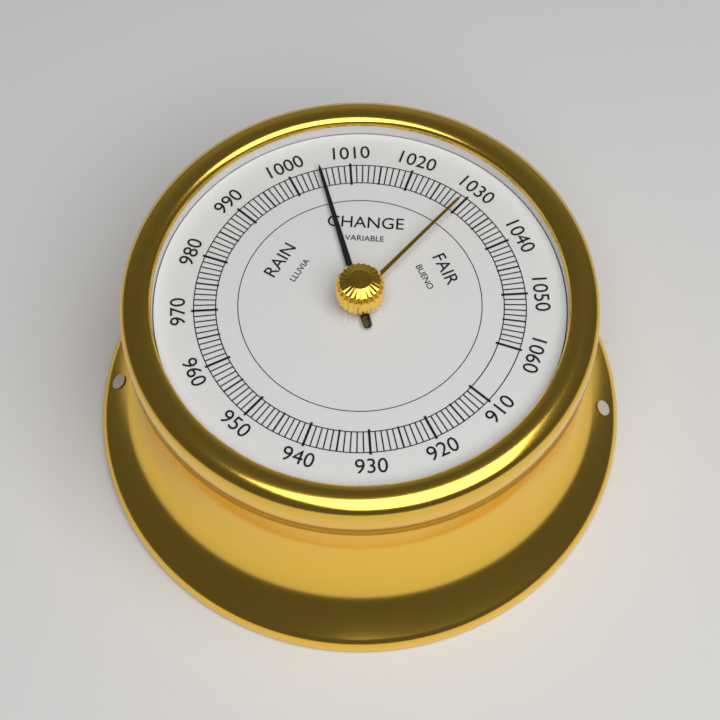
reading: 1005 (no unit)
